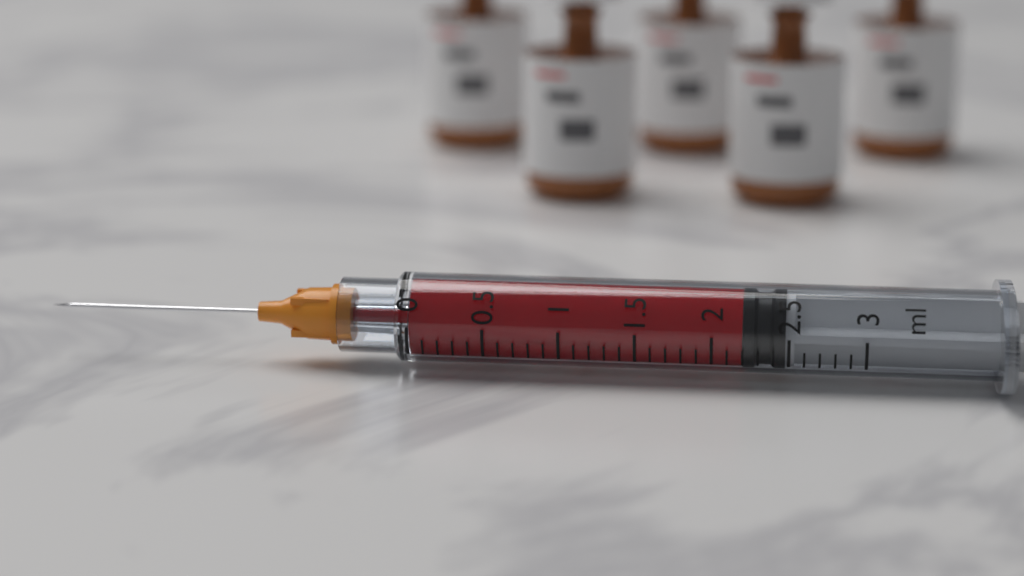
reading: 2.2 ml
